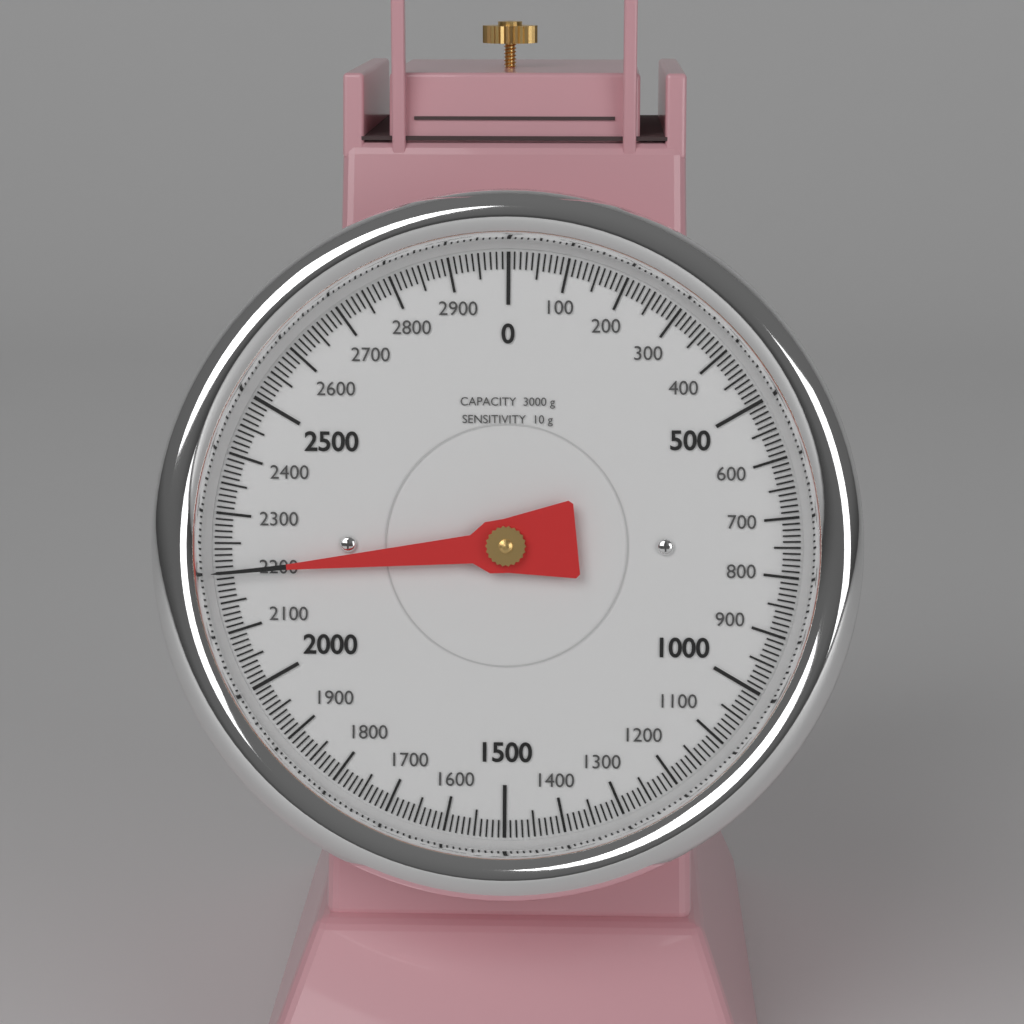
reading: 2200 g
